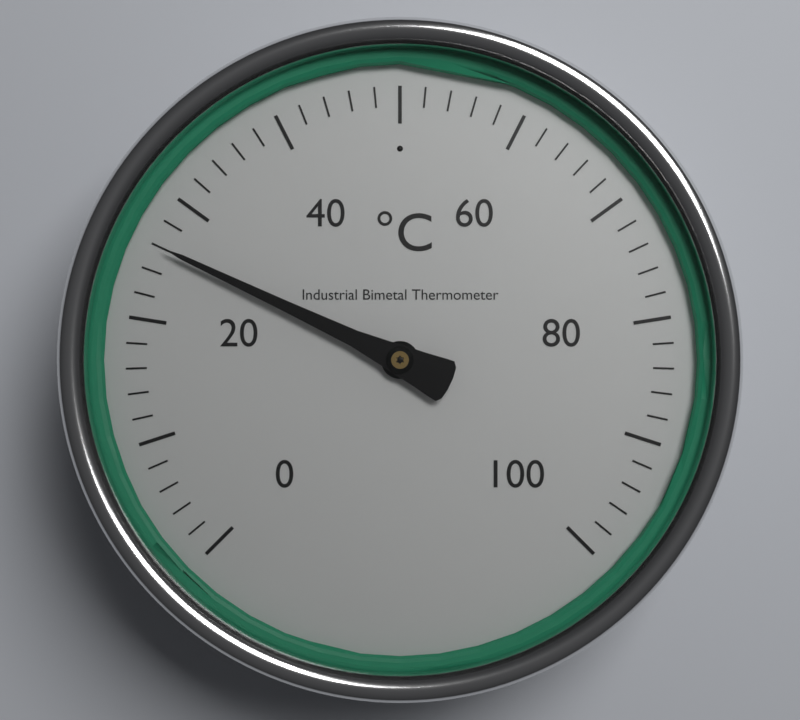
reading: 26 °C
